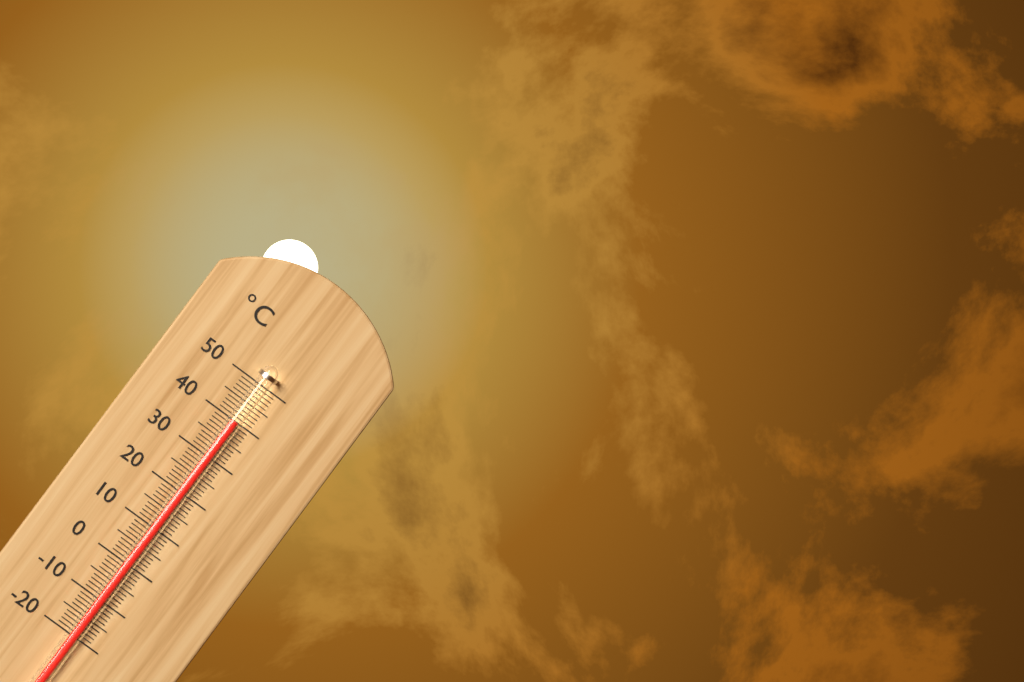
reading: 40 °C
